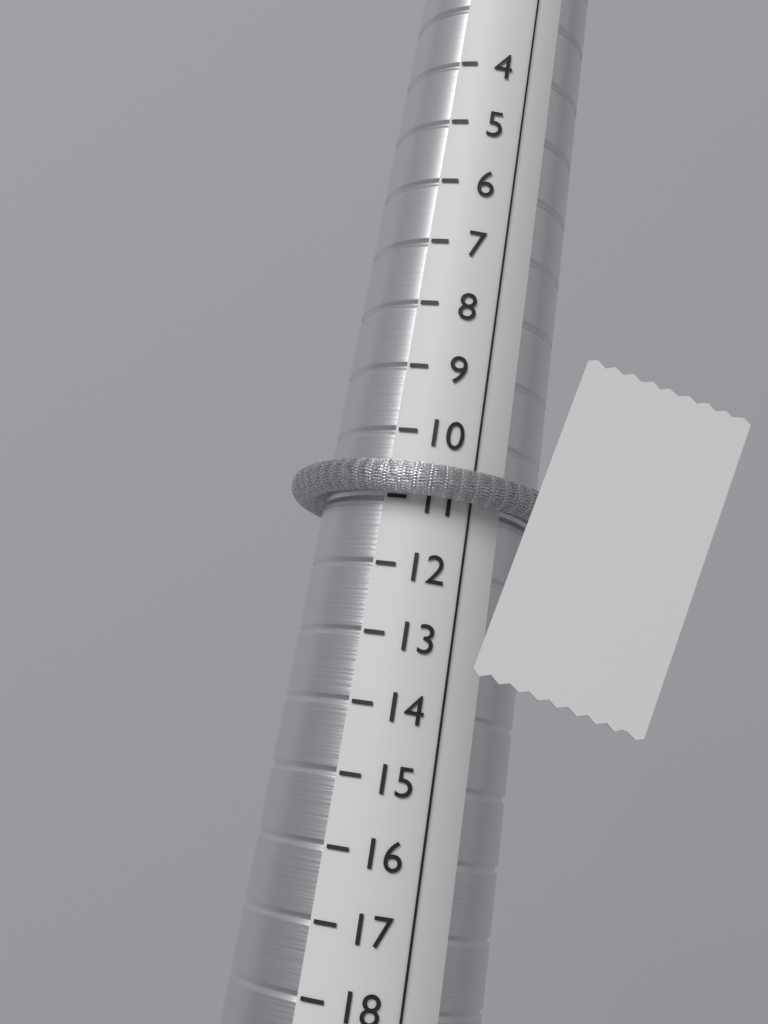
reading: 11 (no unit)
